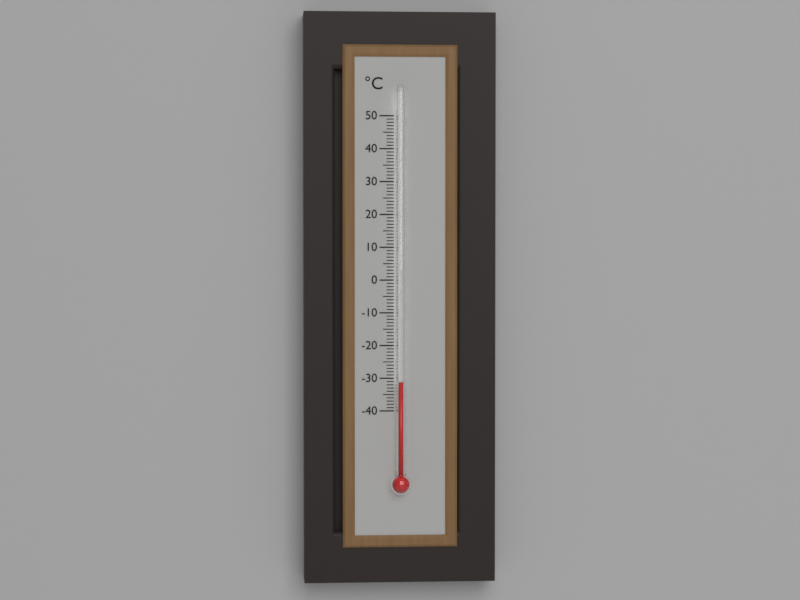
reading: -31 °C
